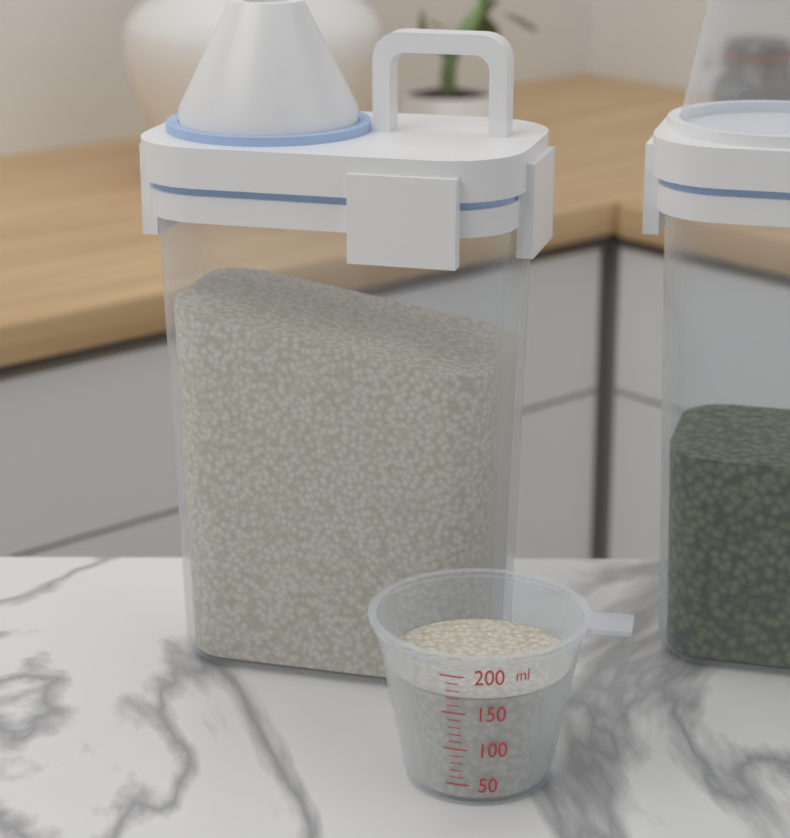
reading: 170 ml
